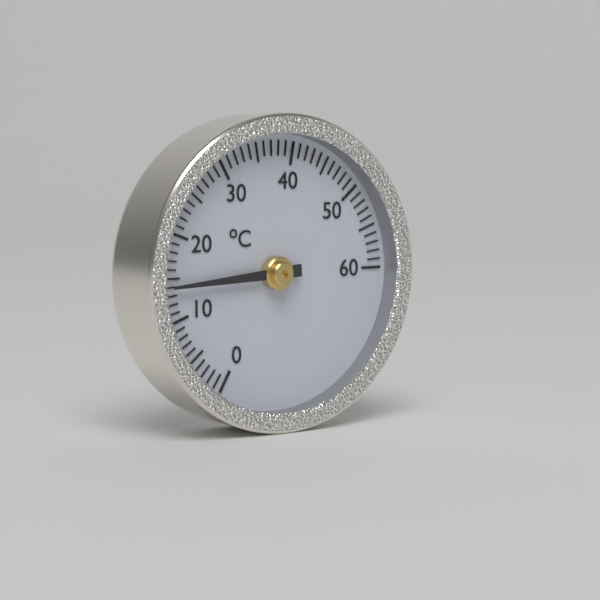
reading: 14 °C
